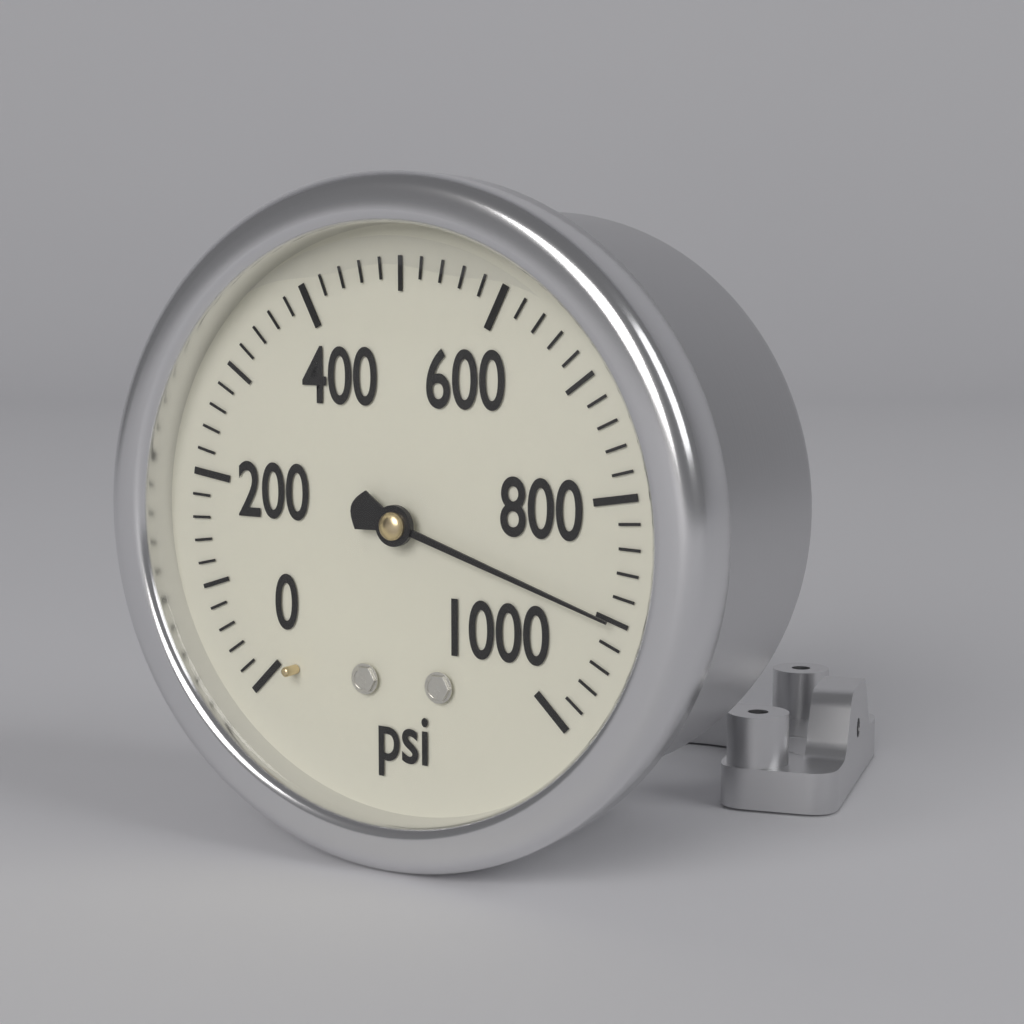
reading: 900 psi
